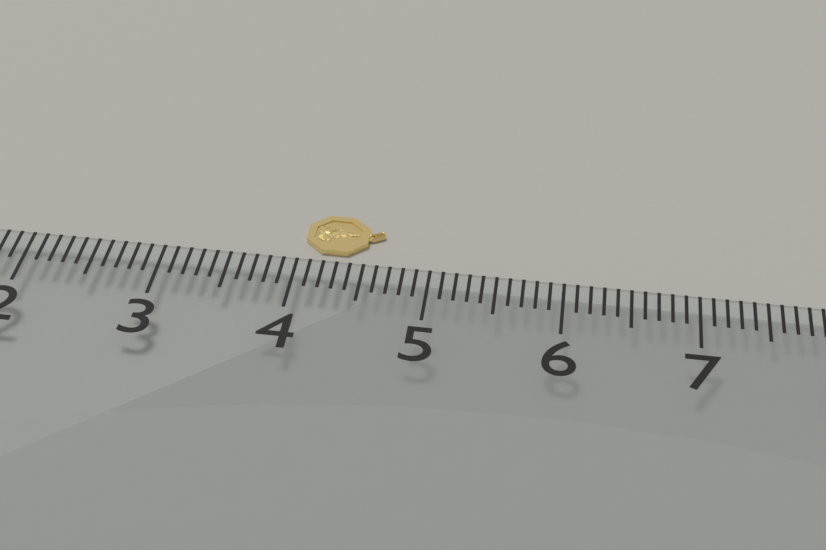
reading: 4.6 (no unit)
